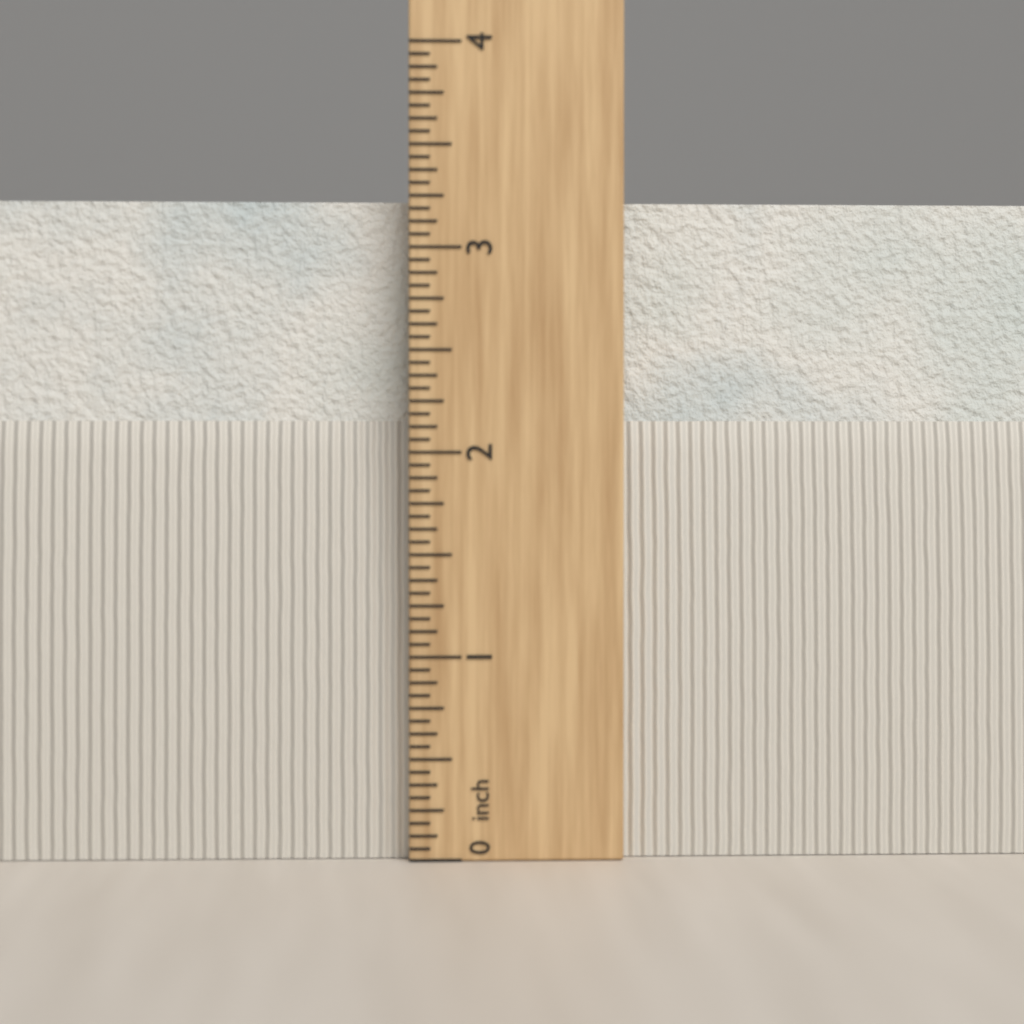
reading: 3.2500 in
